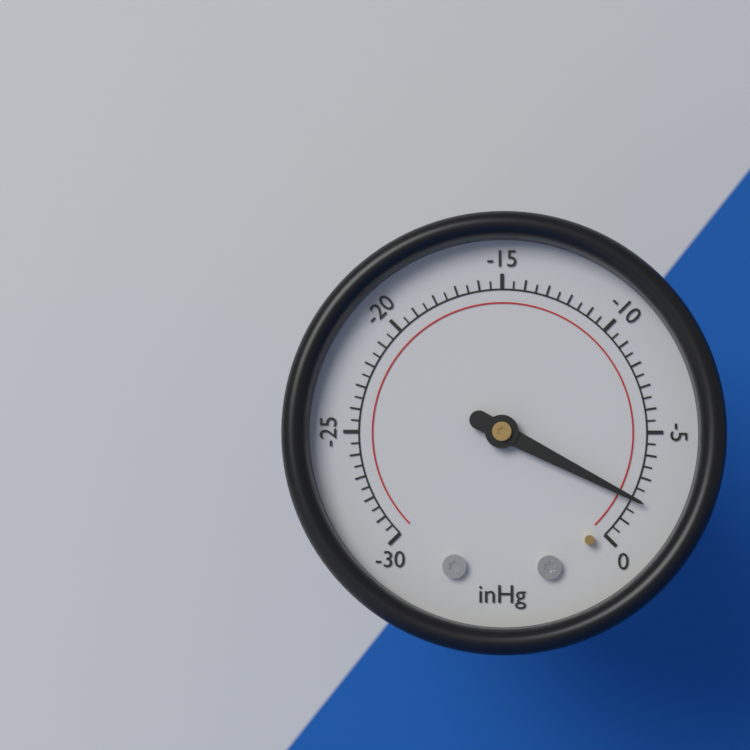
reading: -2.0 inHg
